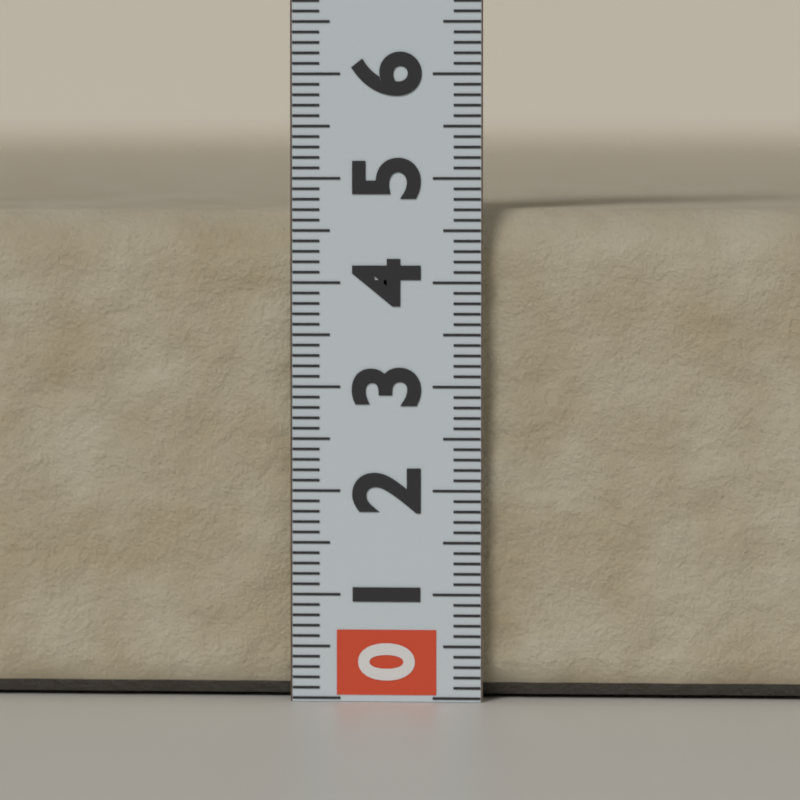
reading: 4.7 (no unit)
